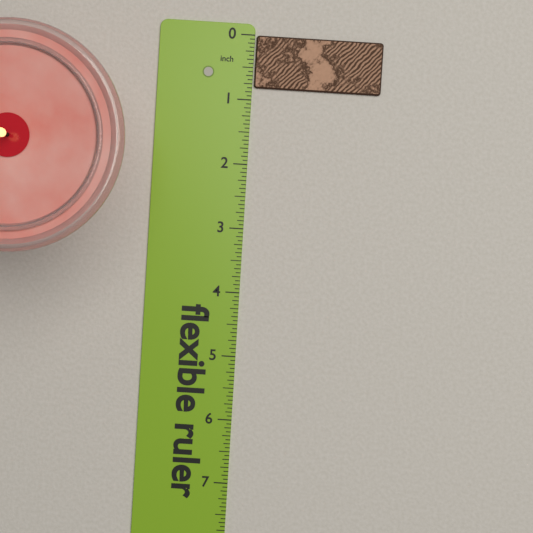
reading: 0.8125 in
